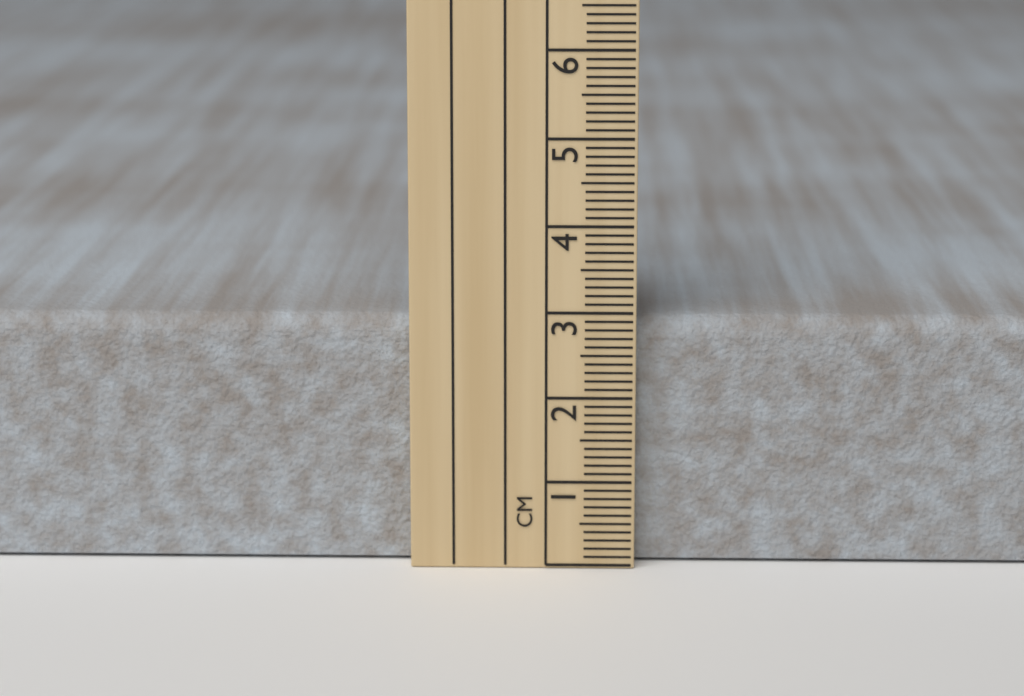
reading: 2.9 cm
